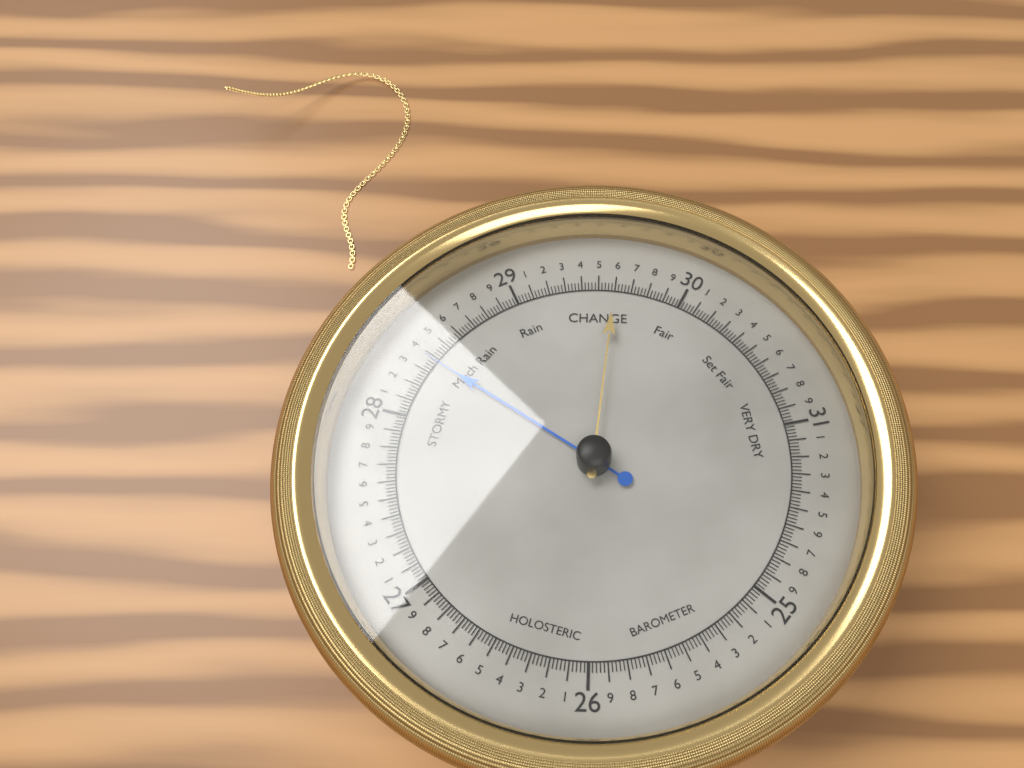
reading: 28.38 (no unit)
